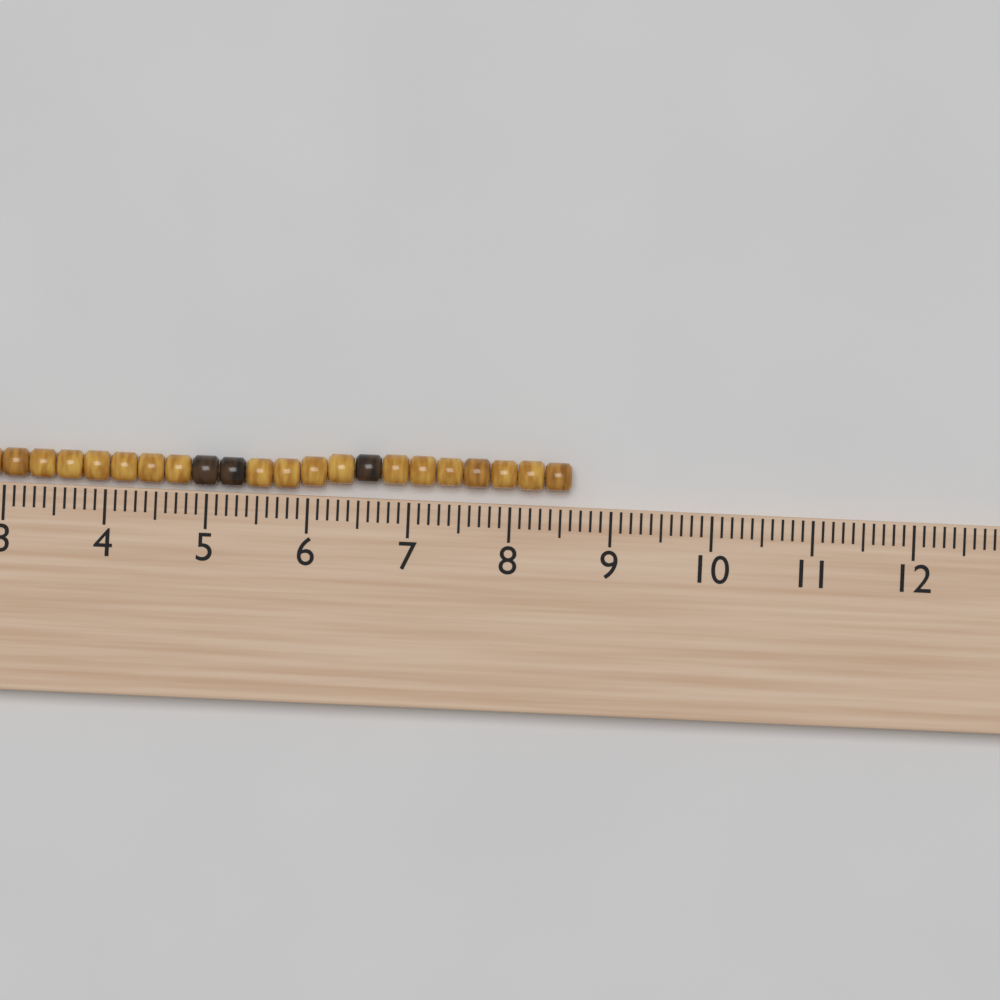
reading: 8.6 cm
